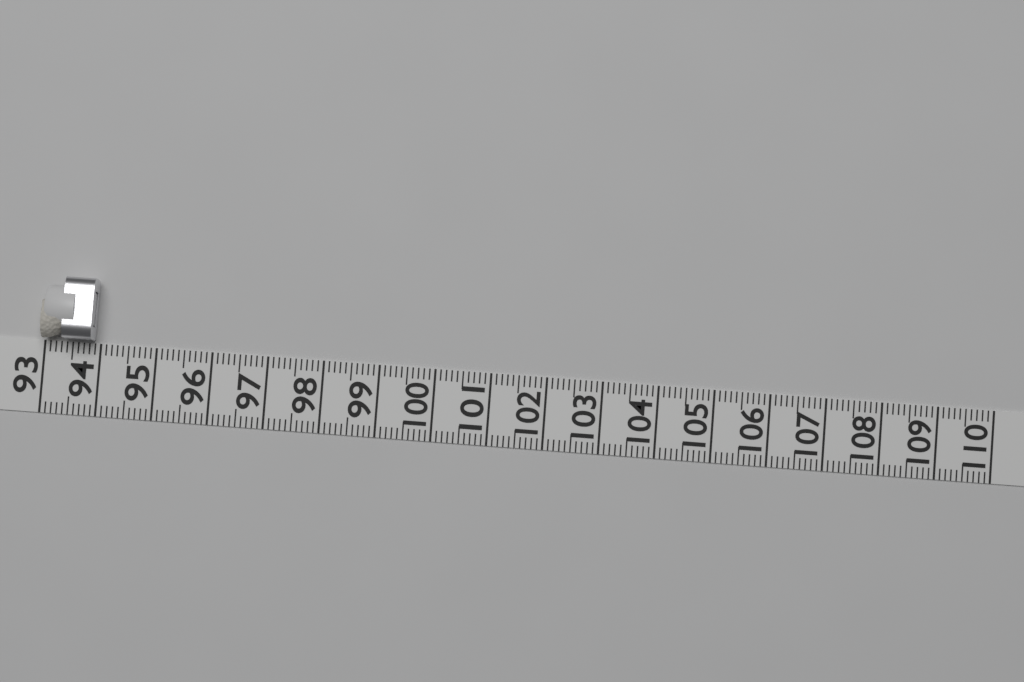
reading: 93.9 (no unit)
